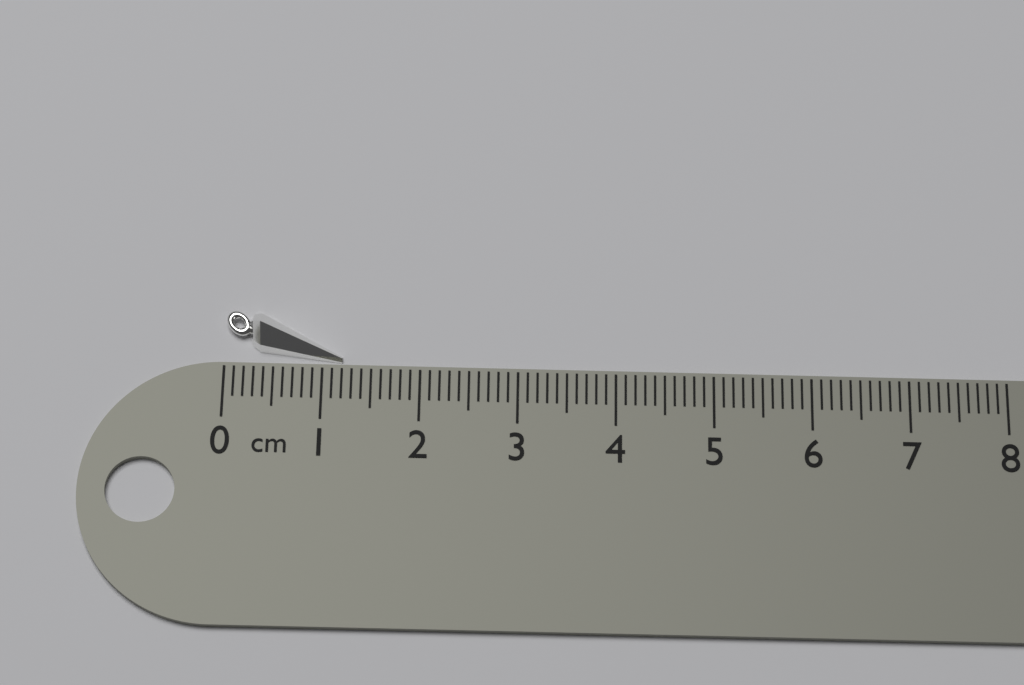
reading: 1.2 cm
